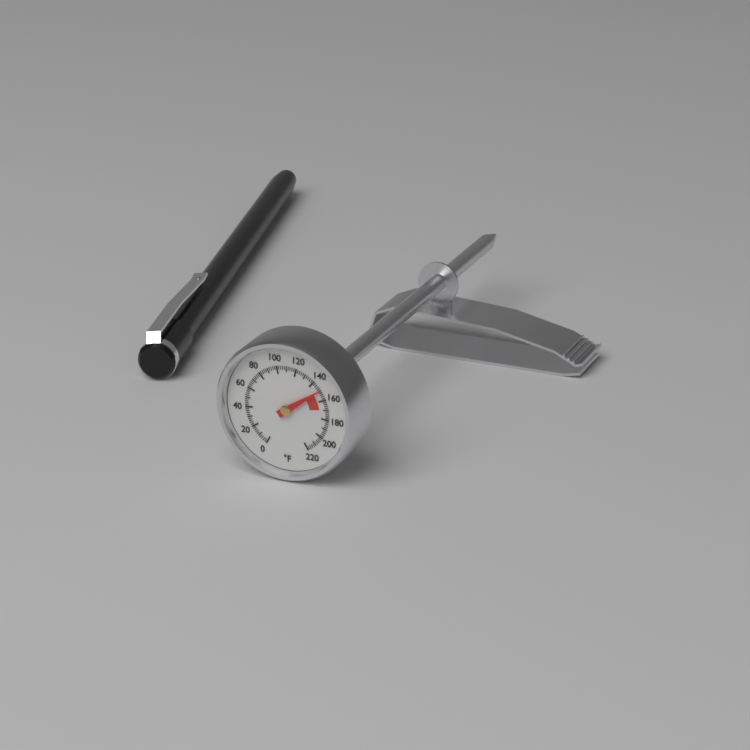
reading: 150 °F
